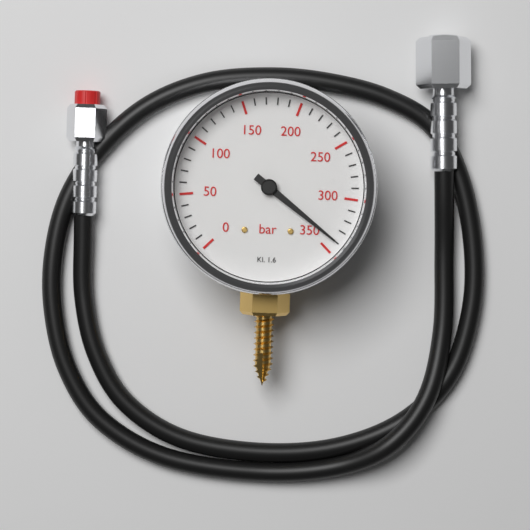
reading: 340 bar
